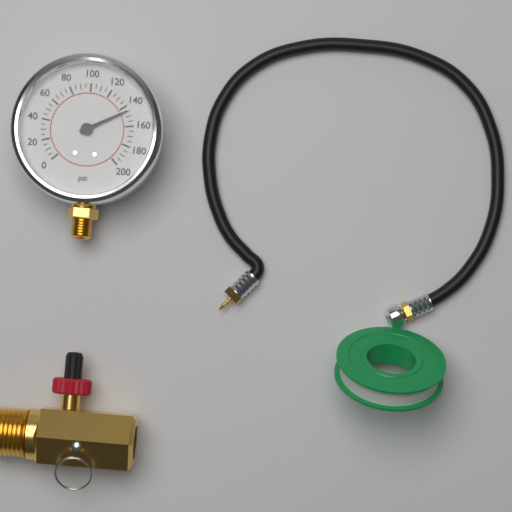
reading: 145 psi
